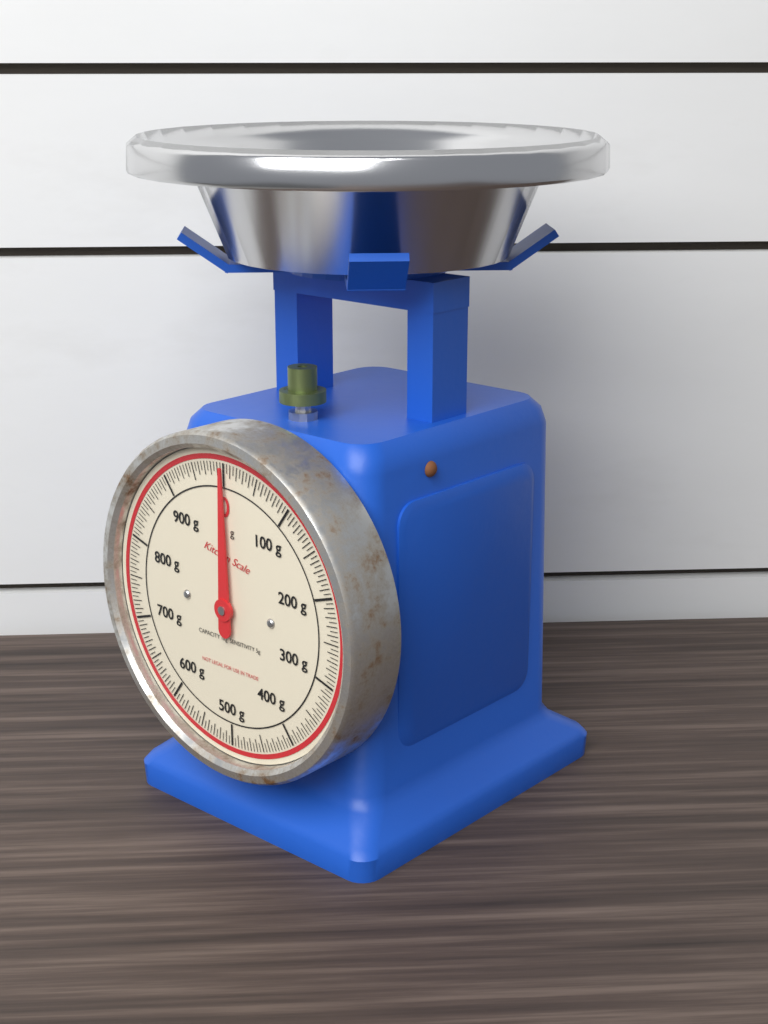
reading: 0 g
